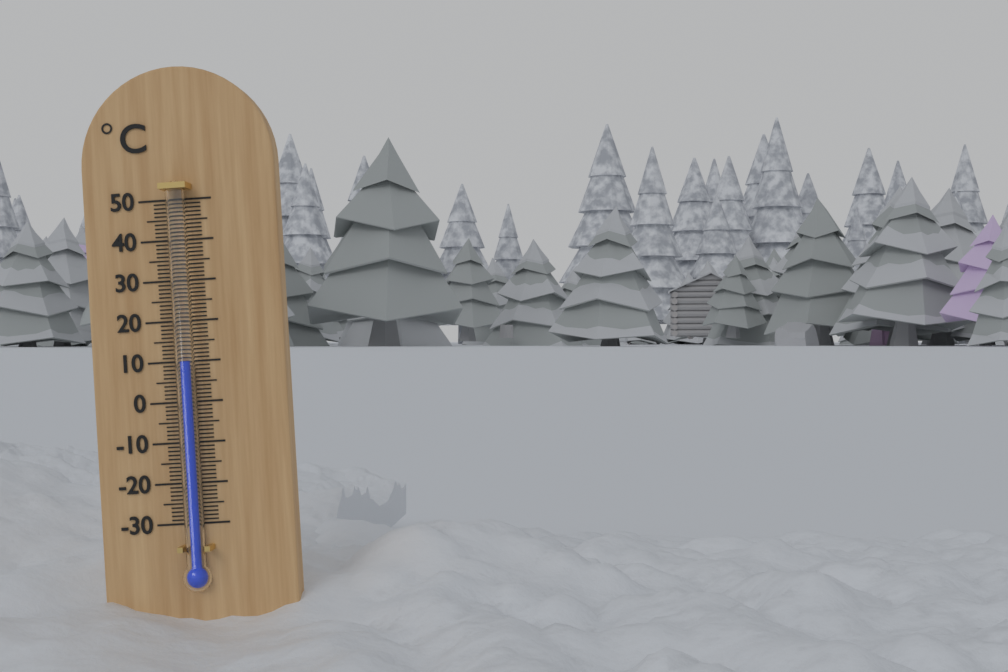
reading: 10 °C
